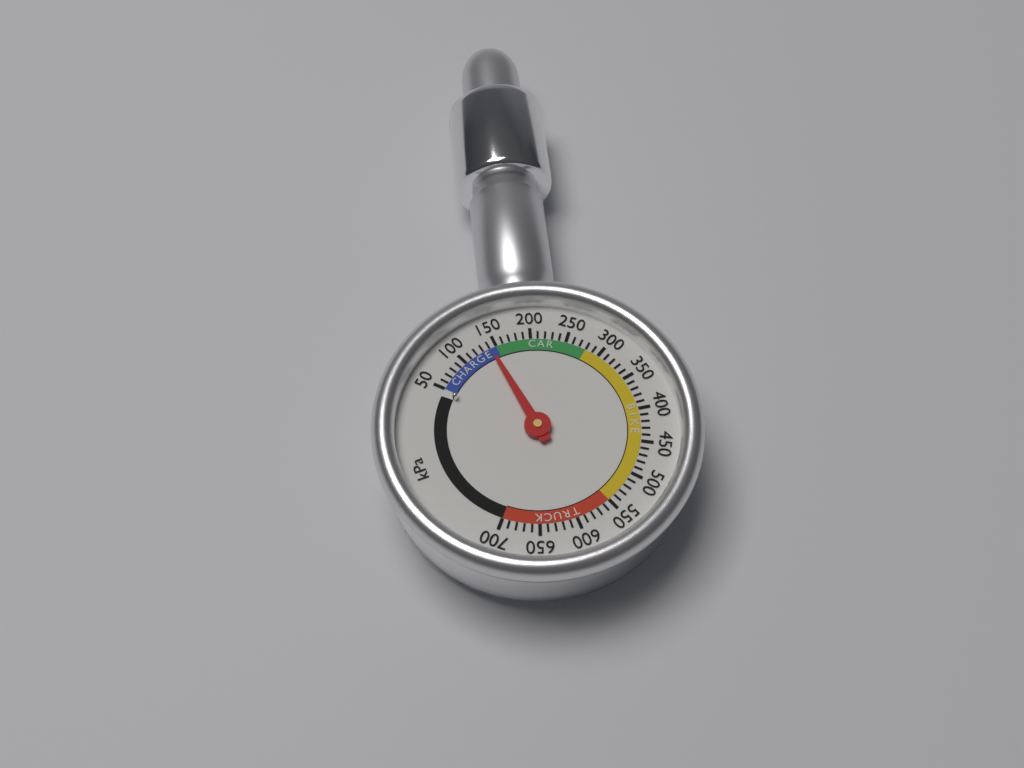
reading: 140 kPa
